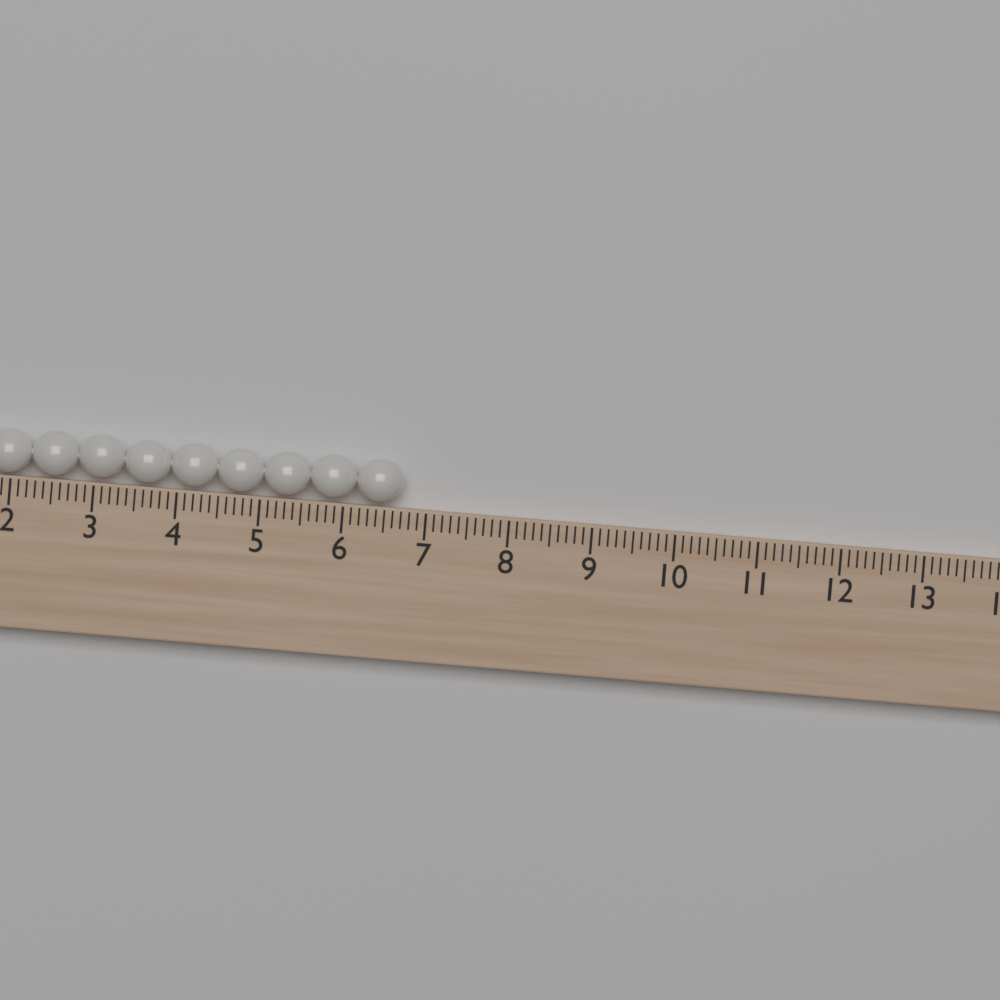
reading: 6.7 (no unit)
